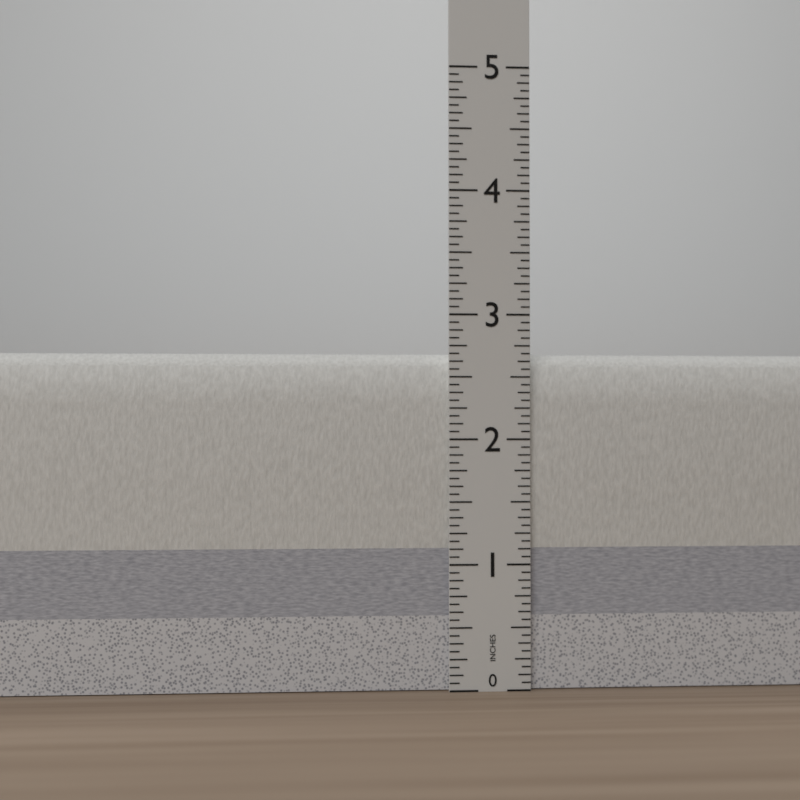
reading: 2.6875 in
